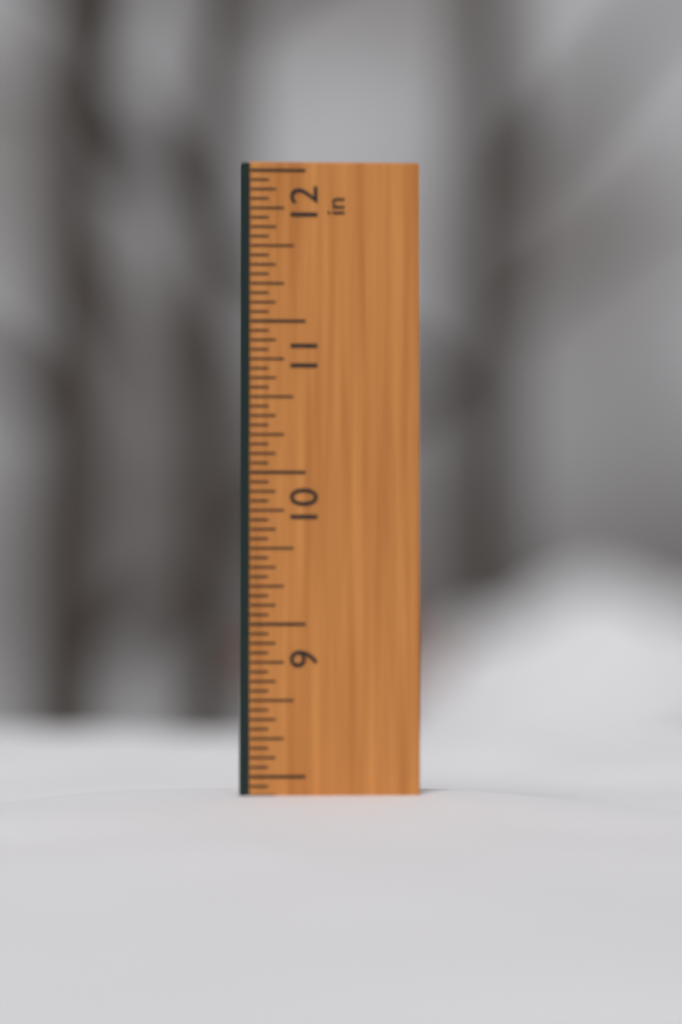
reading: 7.8750 in
